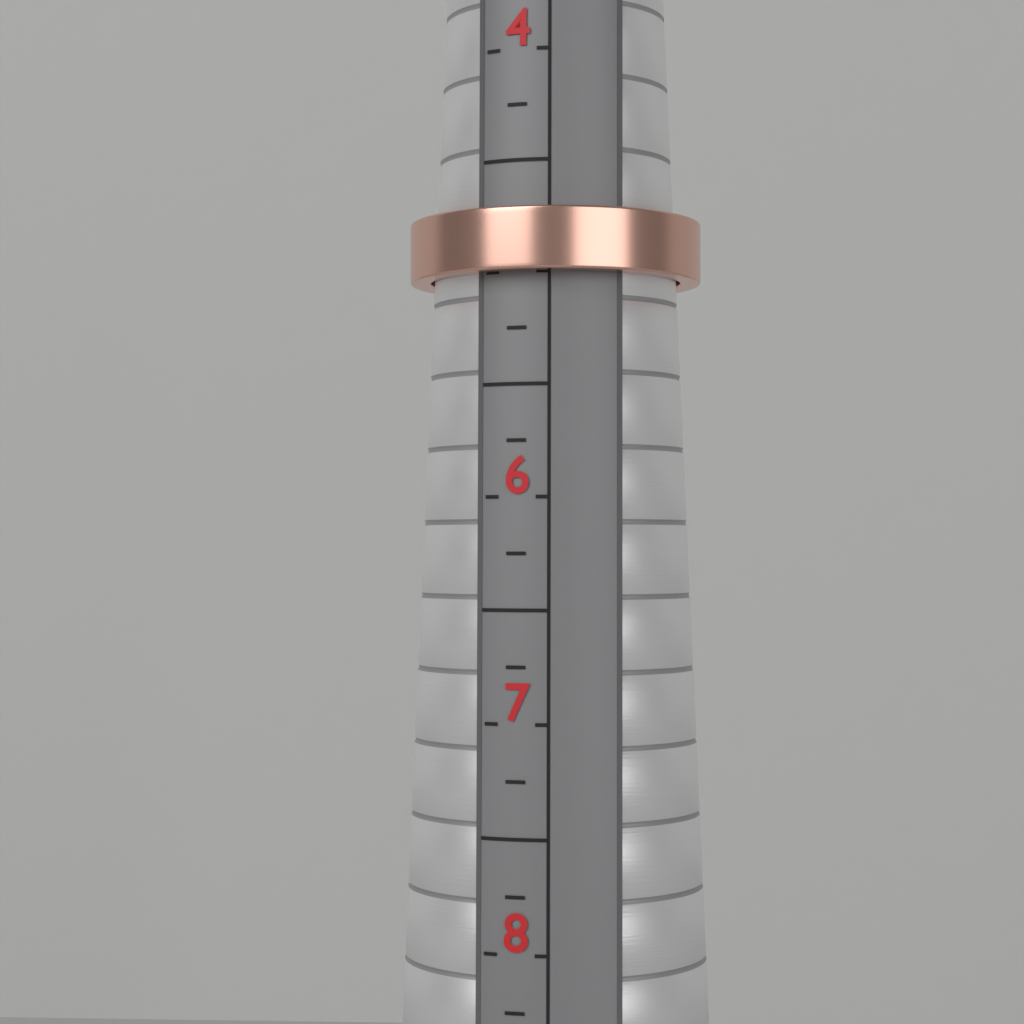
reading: 5.00 (no unit)
